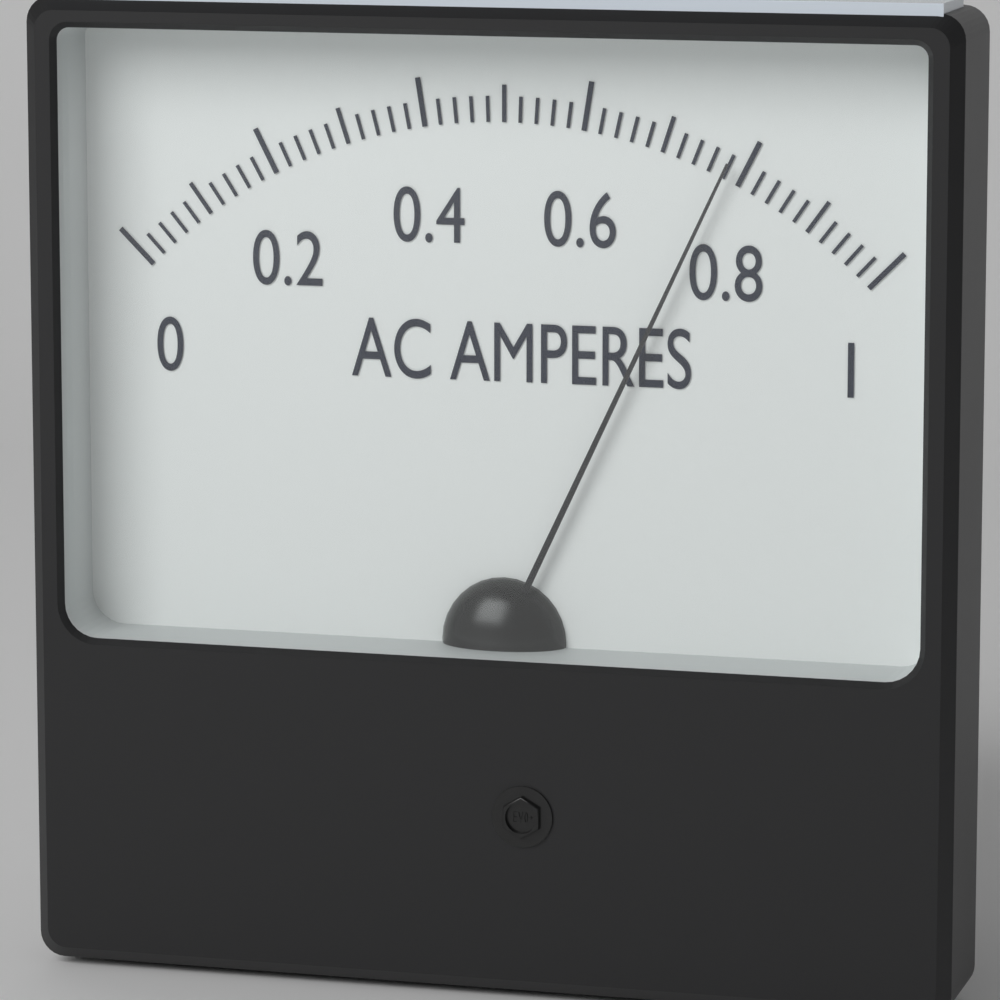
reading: 0.78 A
